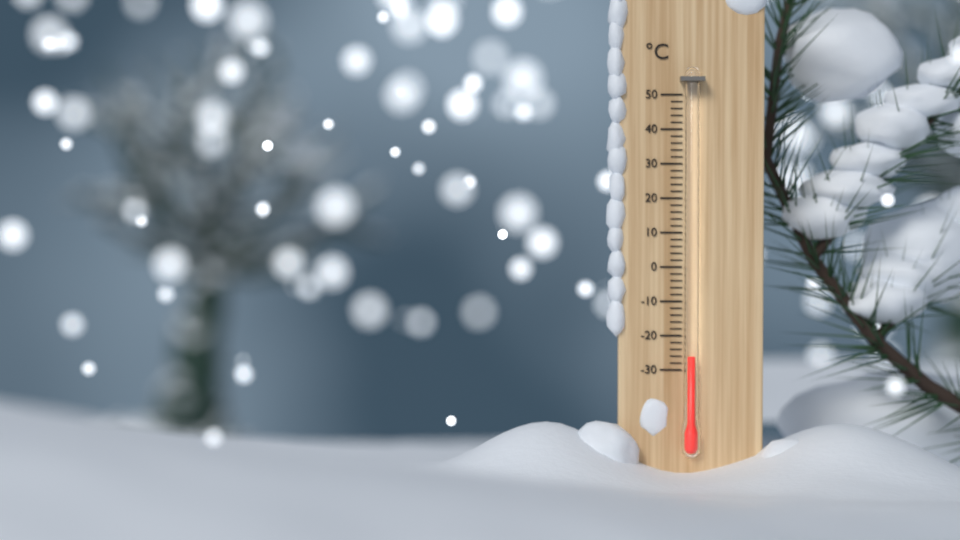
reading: -26 °C
